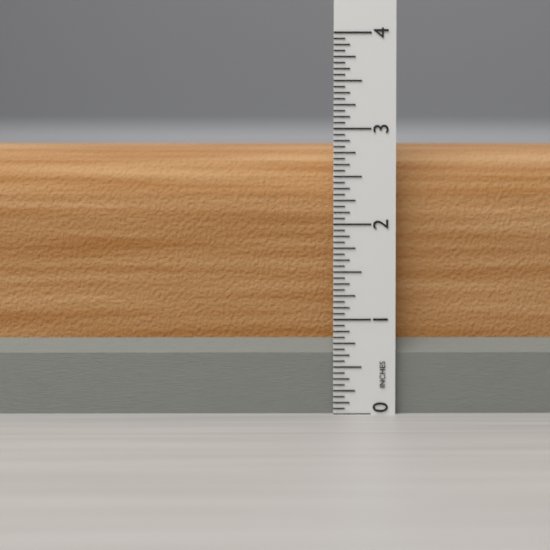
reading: 2.9375 in
